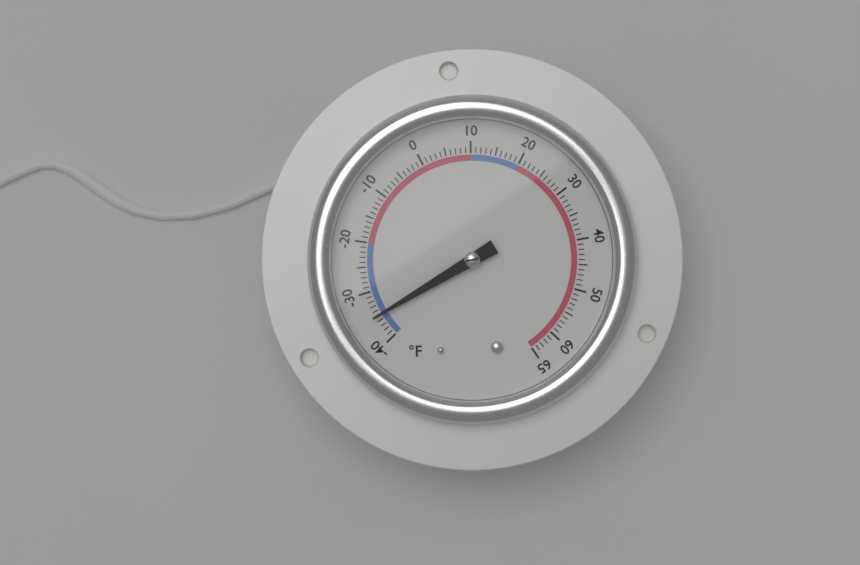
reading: -35 °F
